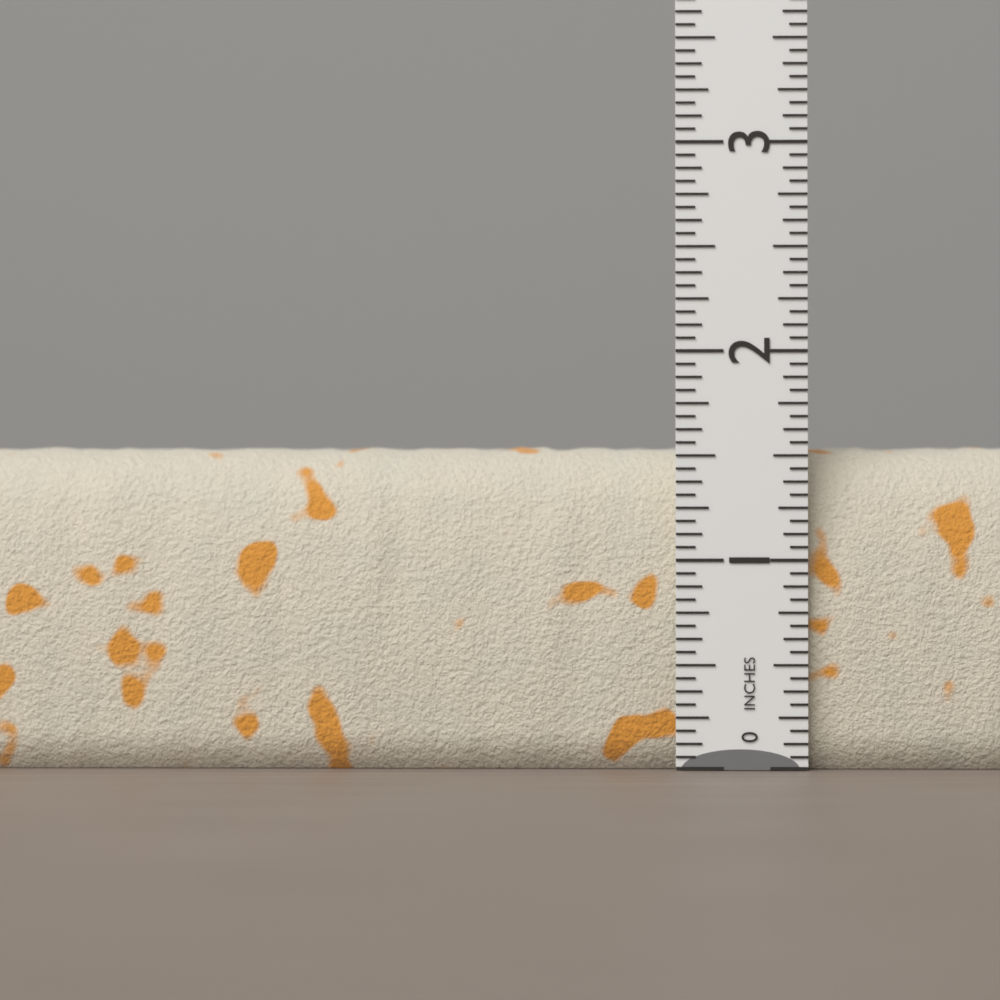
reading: 1.5625 in
